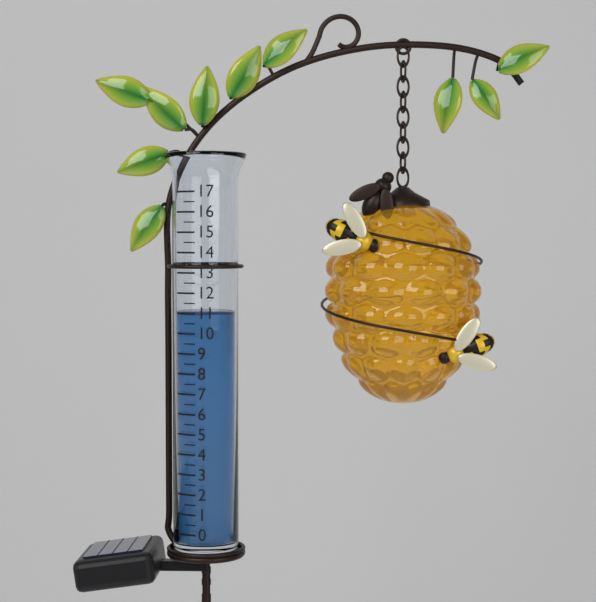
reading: 11.0 (no unit)
